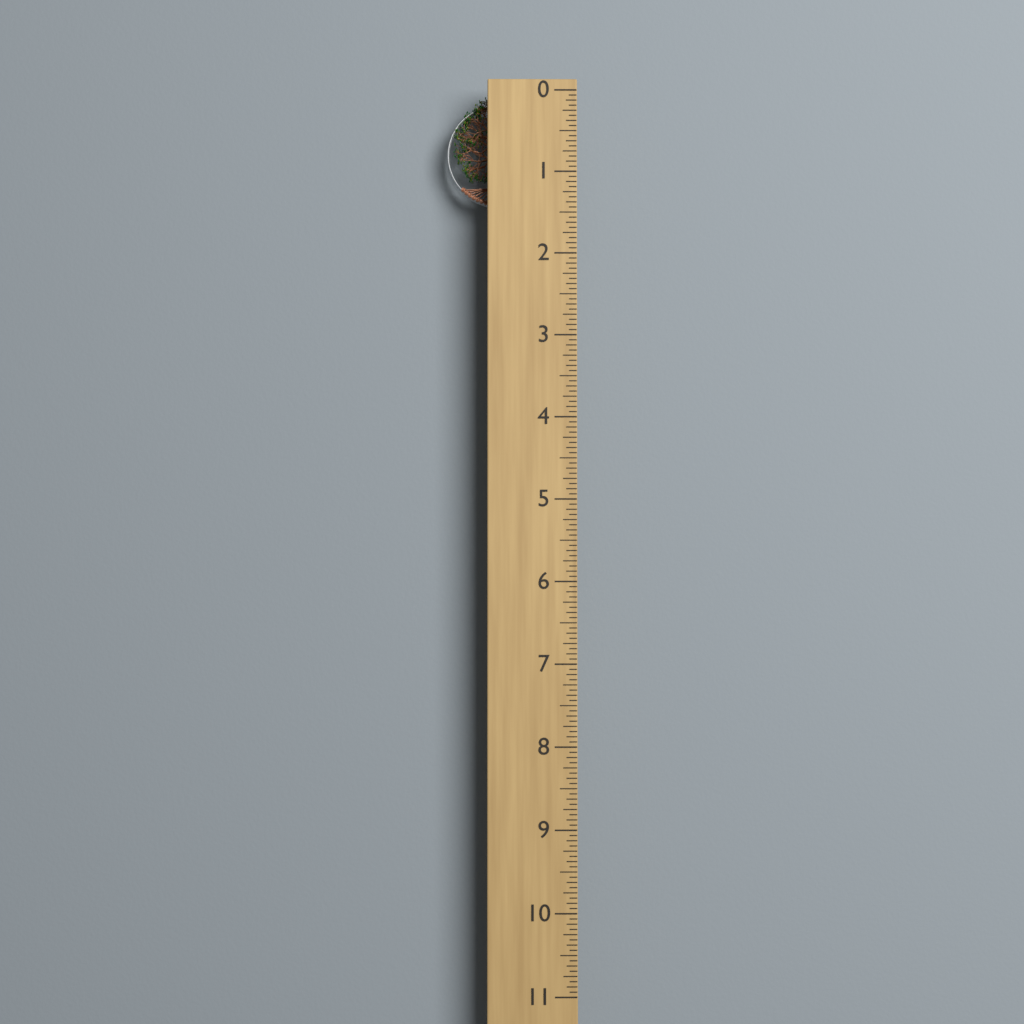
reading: 1.3750 (no unit)
